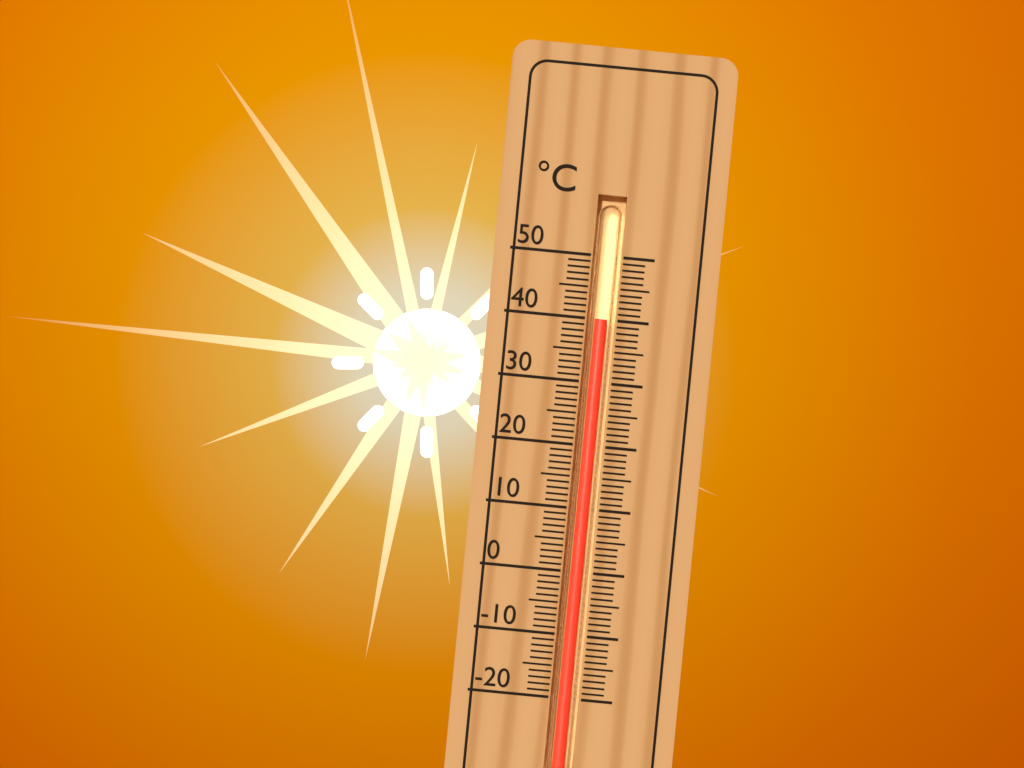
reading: 40 °C
